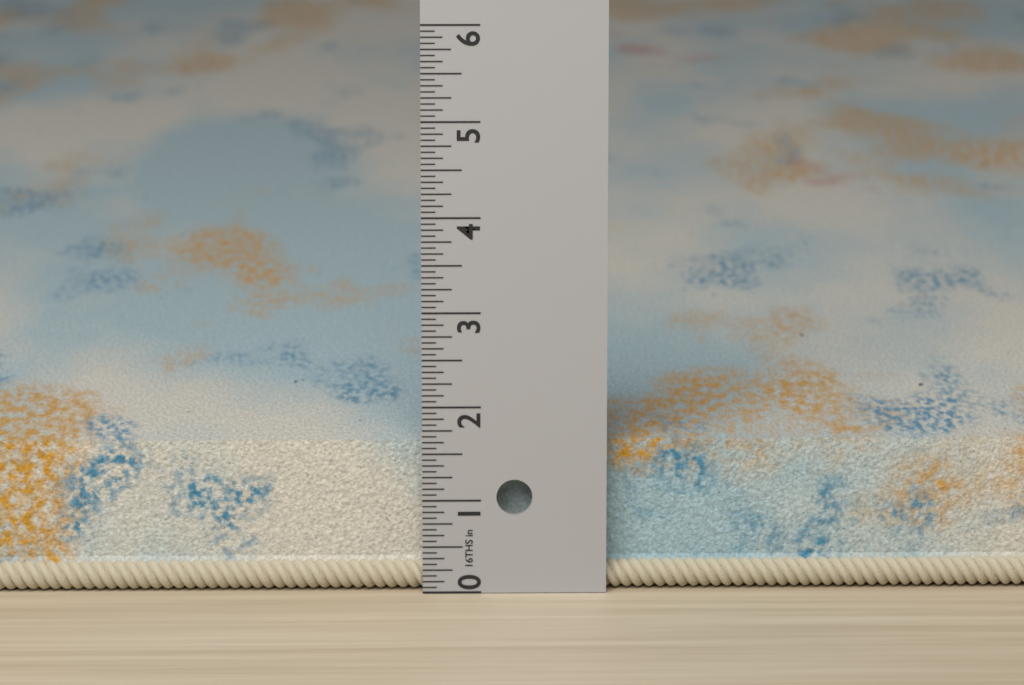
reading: 1.6250 in
